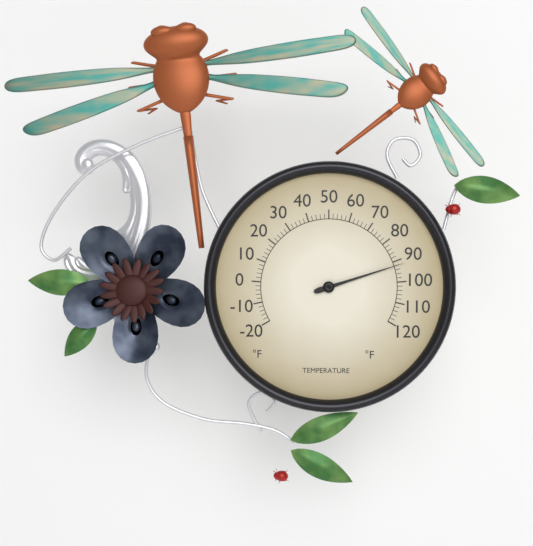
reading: 92 °F
